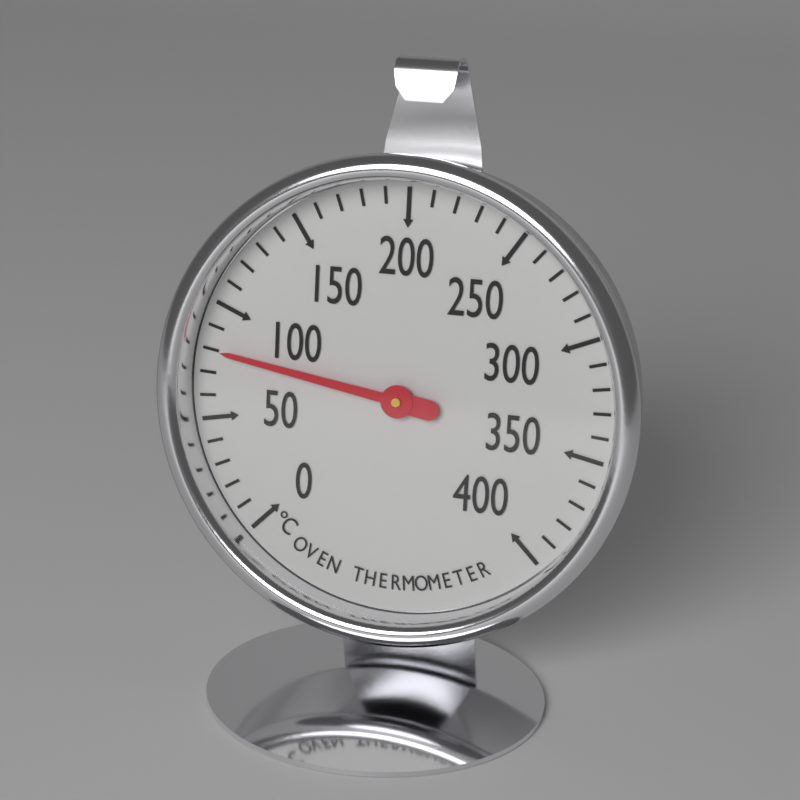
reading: 80 °C
